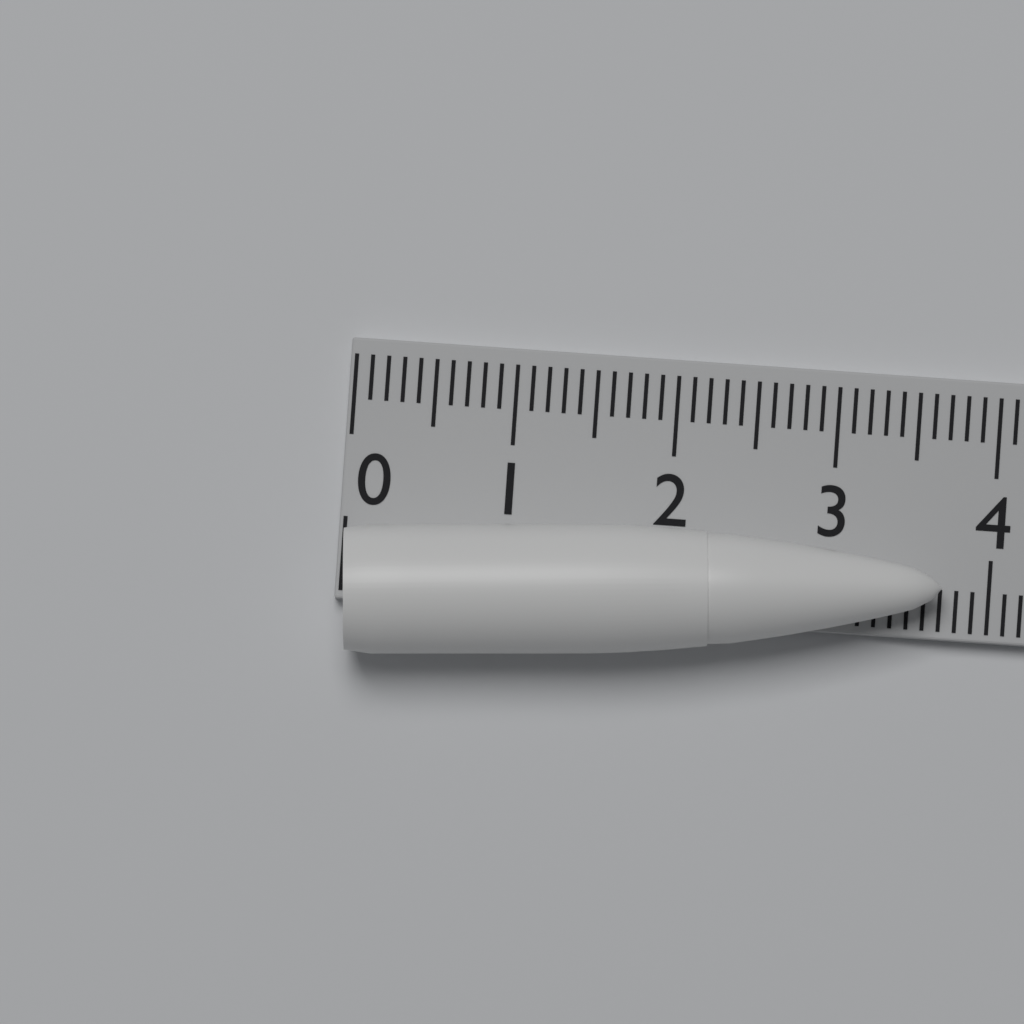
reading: 3.7 (no unit)
